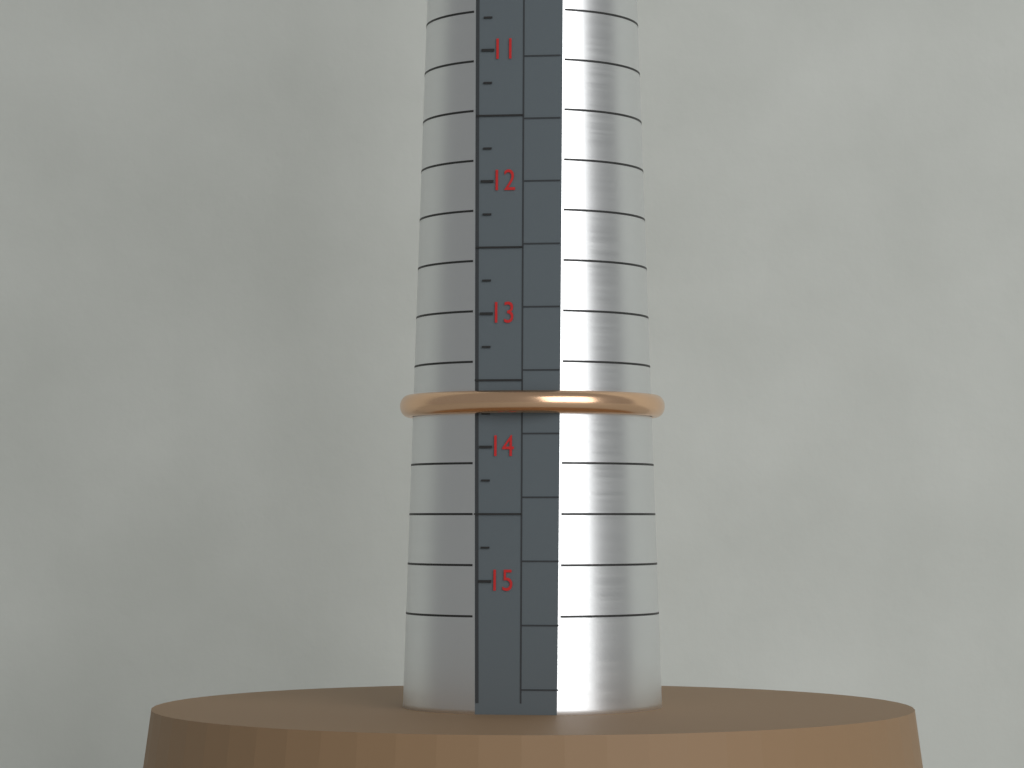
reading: 13.75 (no unit)
